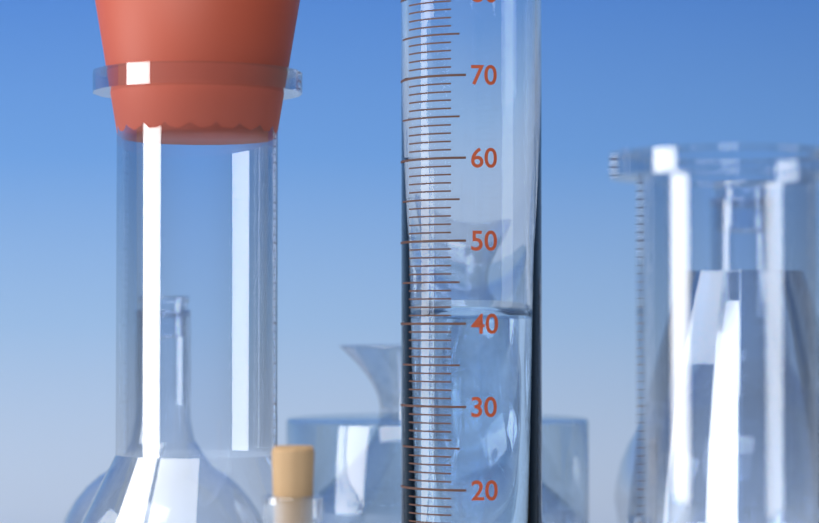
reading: 41 ml
